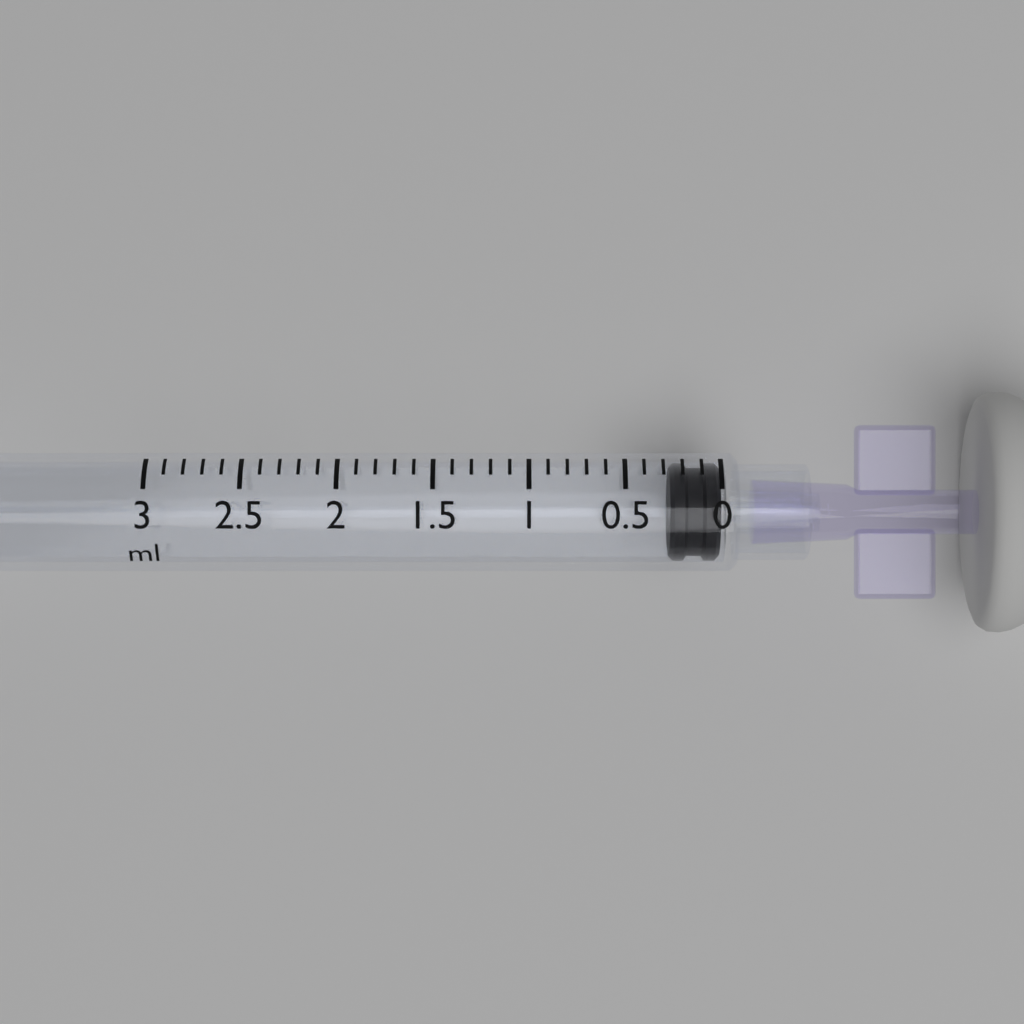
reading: 0.0 ml
